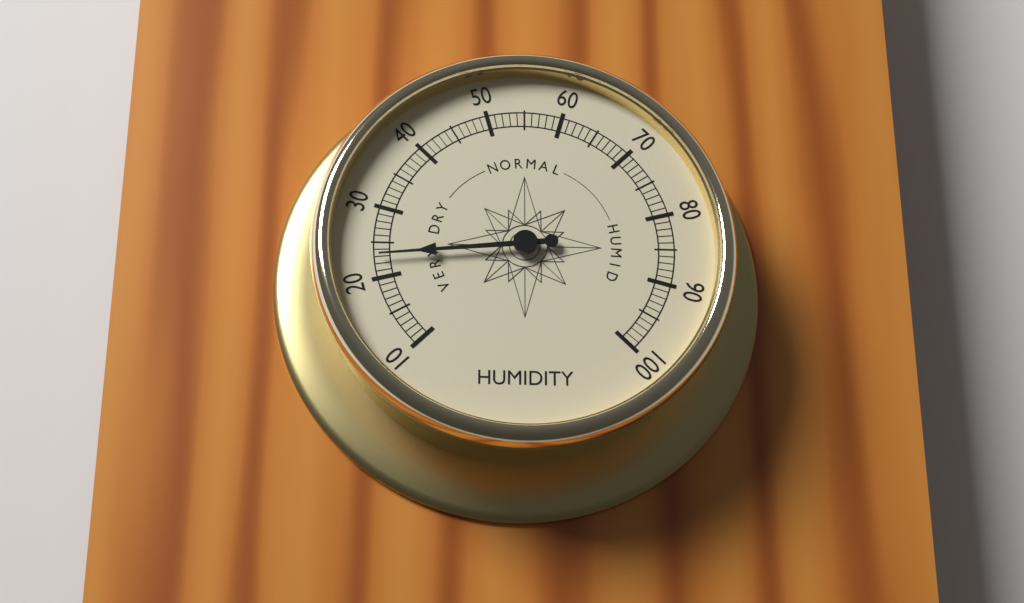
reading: 23 (no unit)
